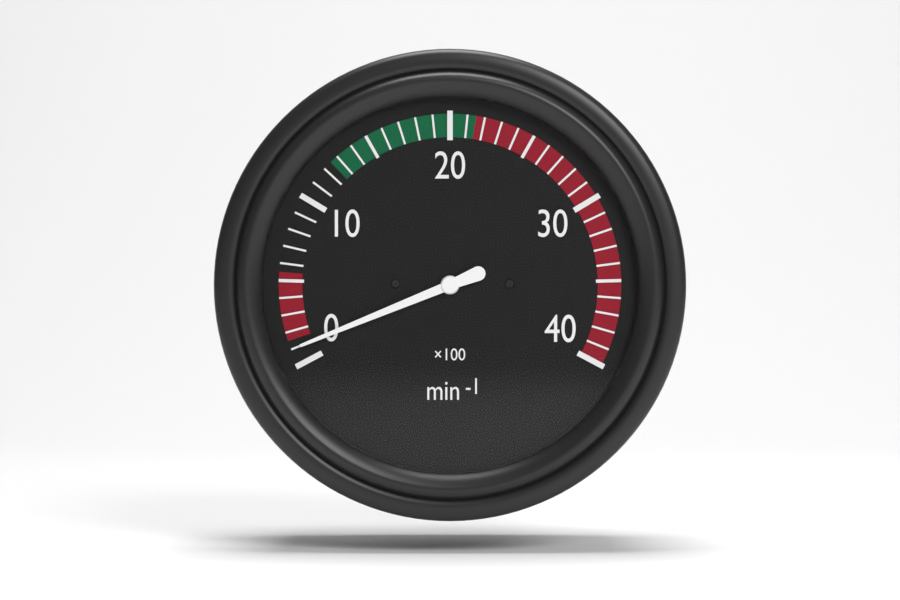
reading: 100 min⁻¹
